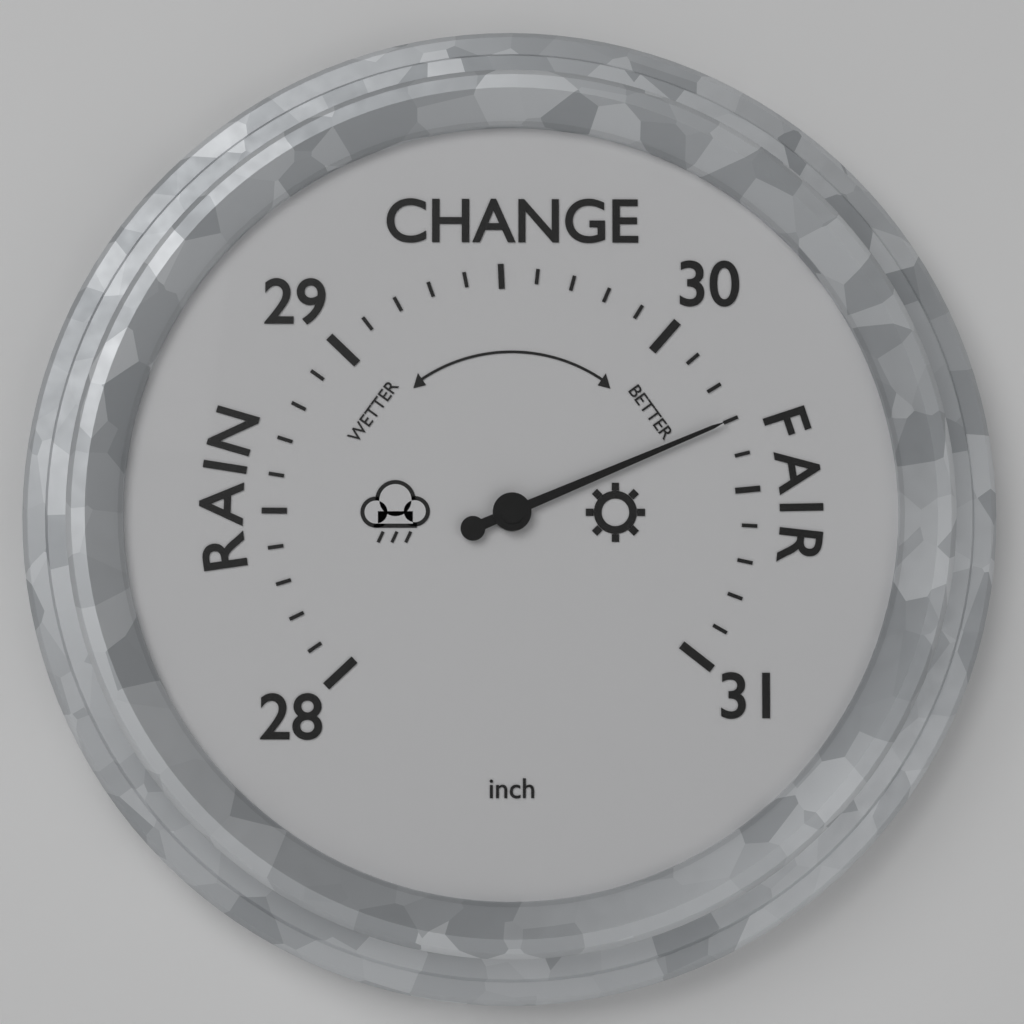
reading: 30.3 inch
